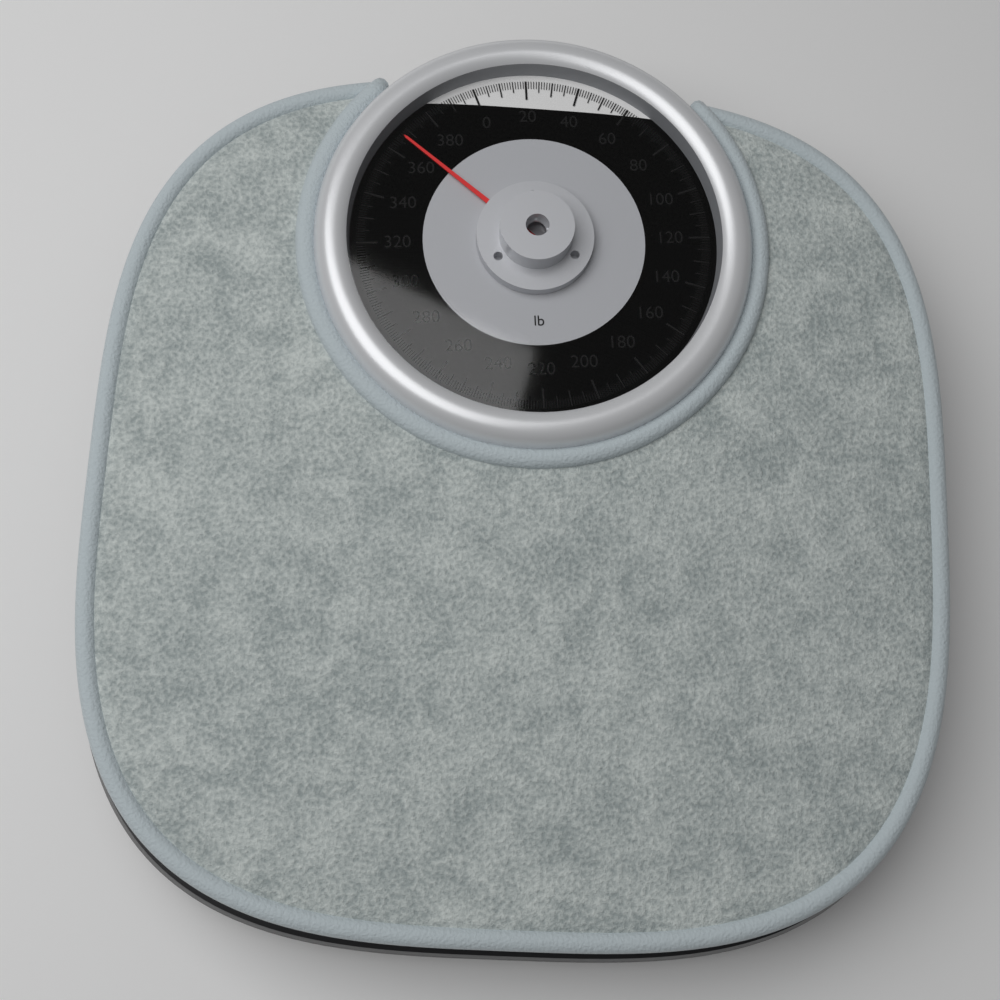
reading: 367 lb
